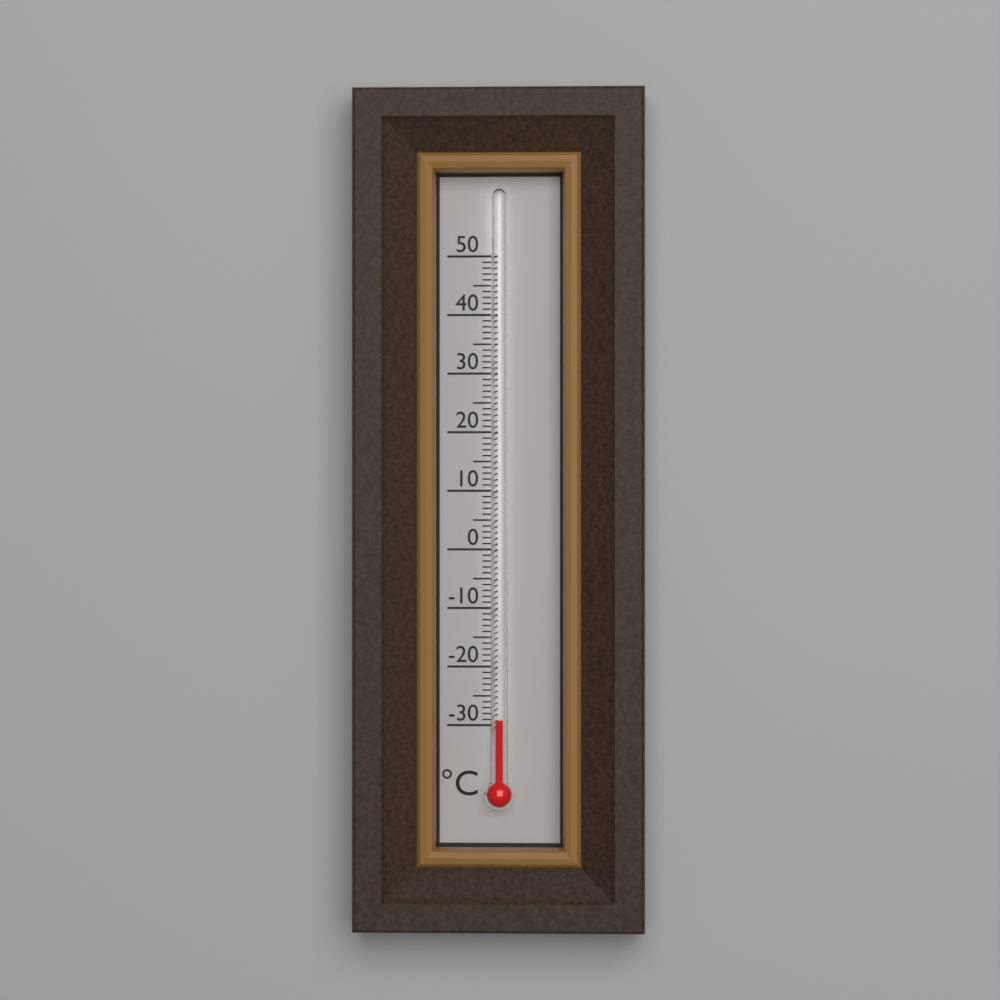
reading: -29 °C
